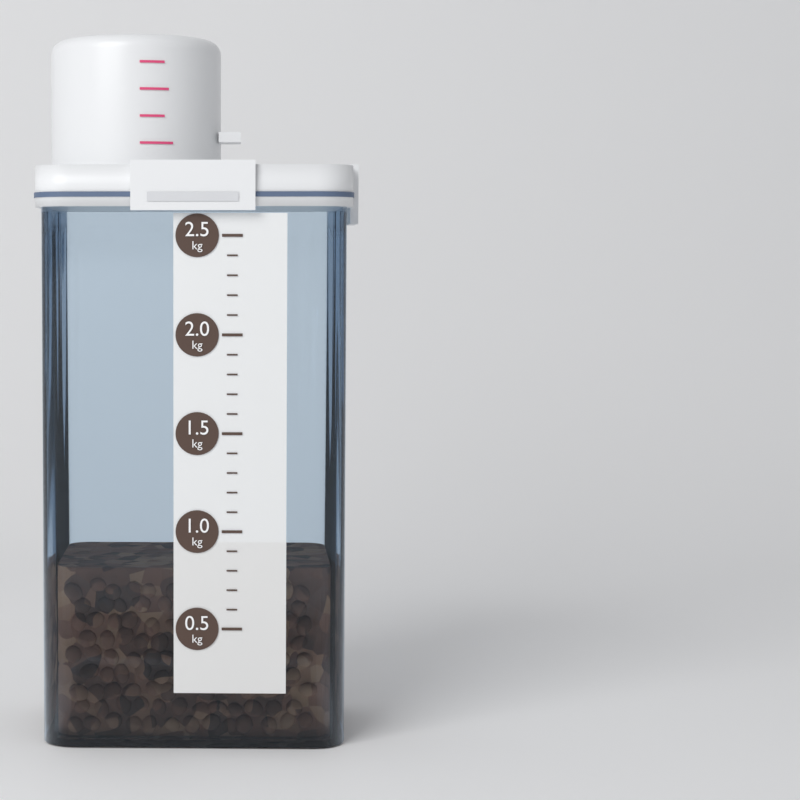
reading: 0.8 kg
